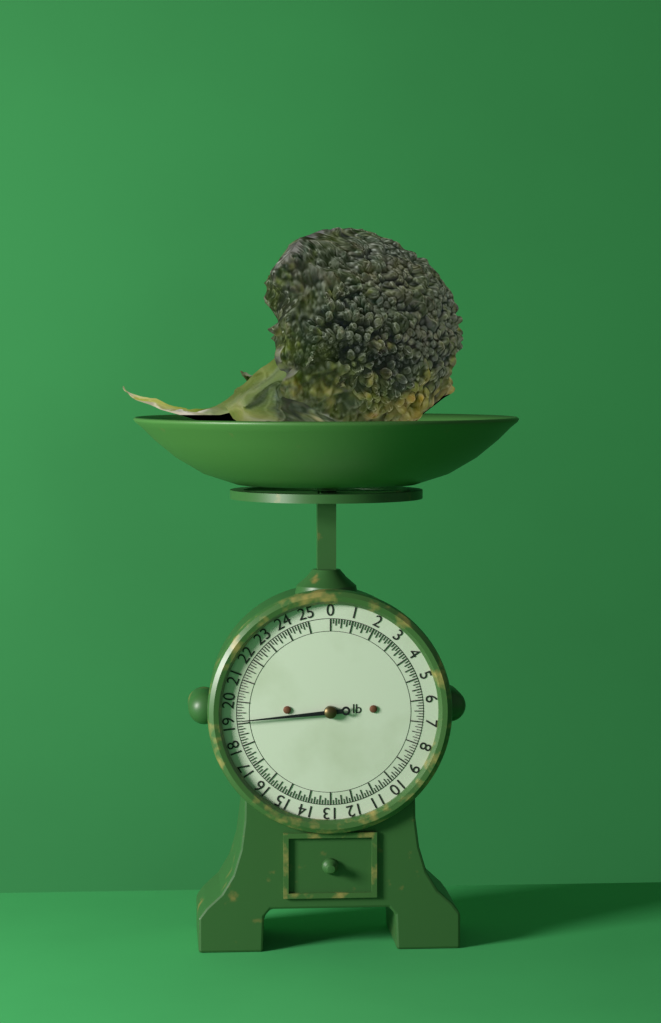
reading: 19.125 lb
